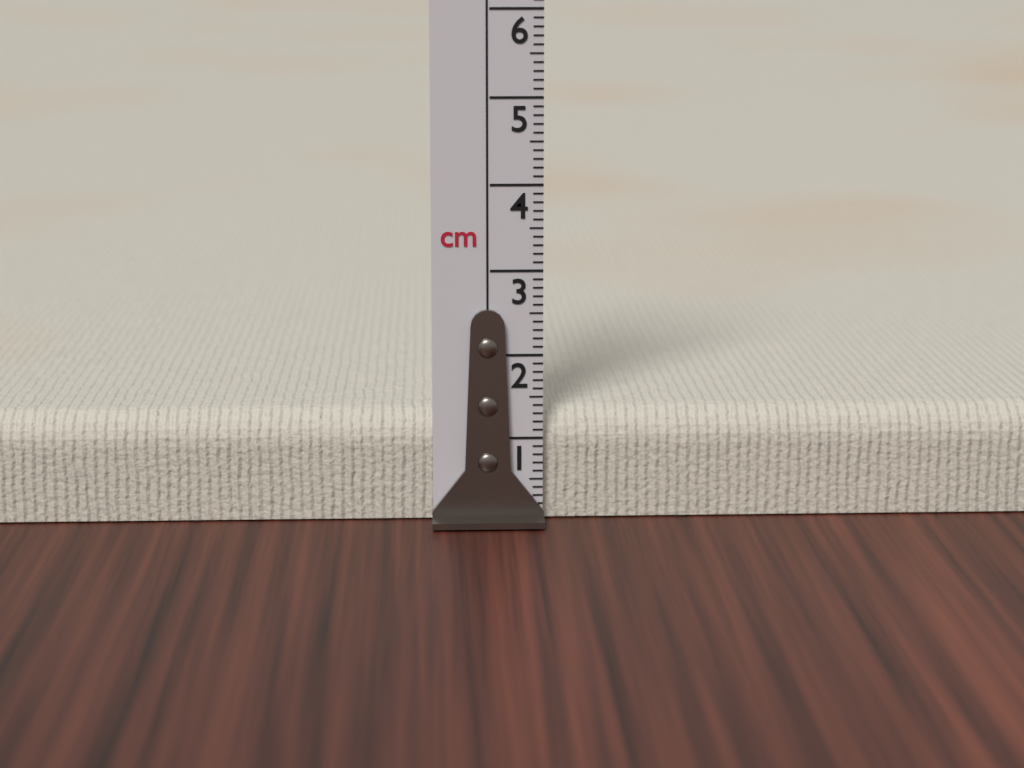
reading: 1.3 cm
